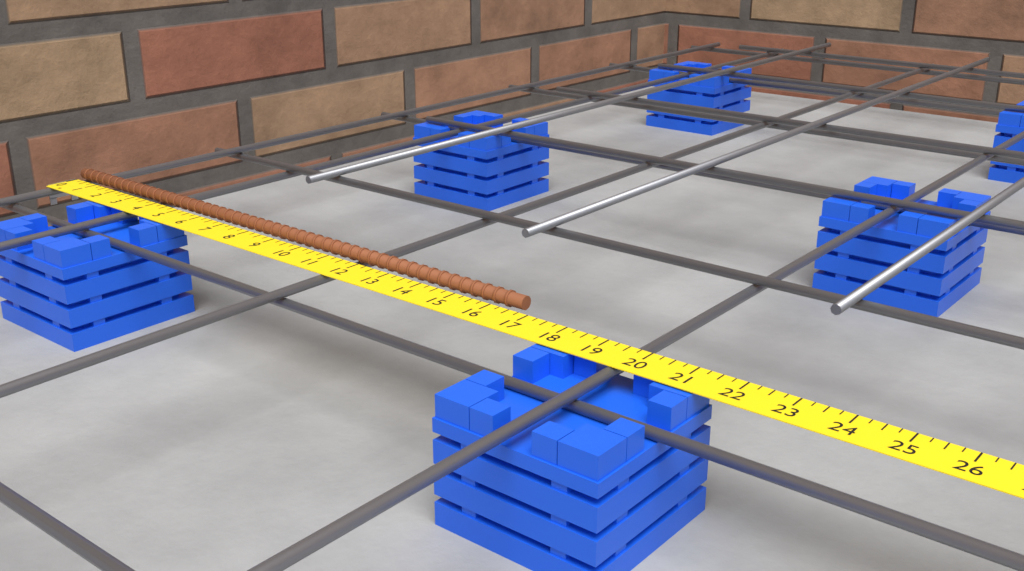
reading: 16.75 in
